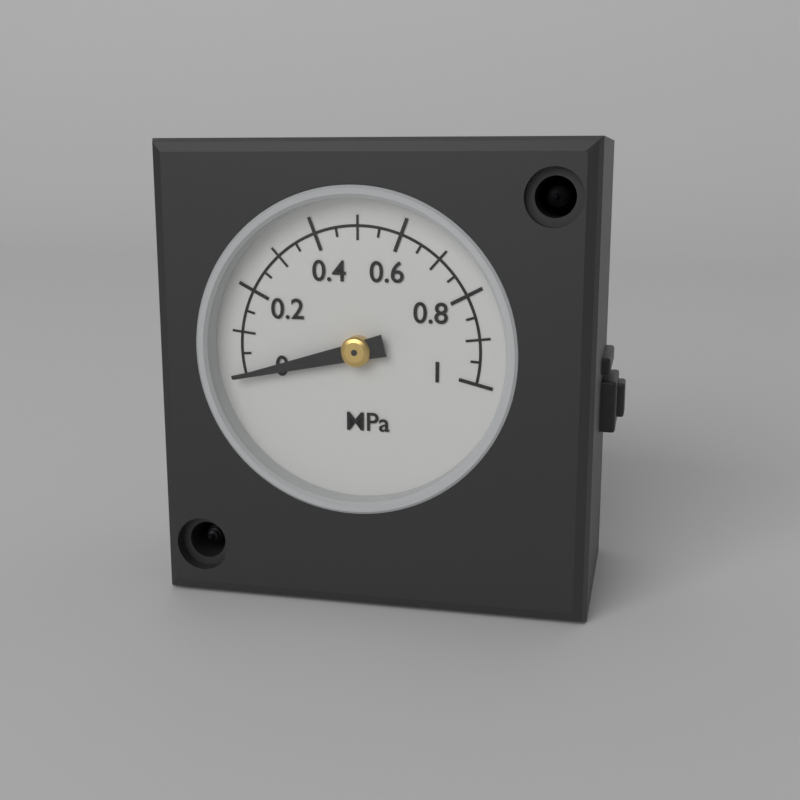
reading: 0.00 MPa
